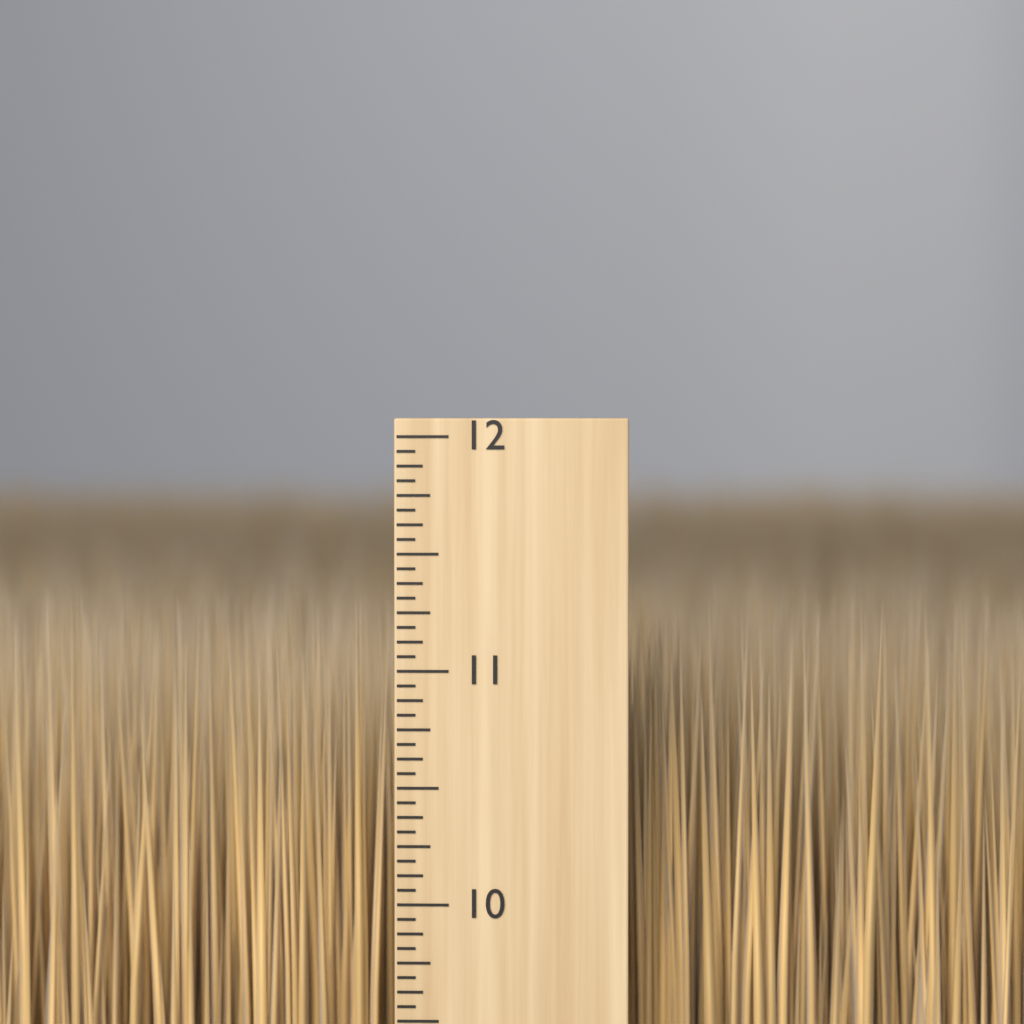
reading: 11.3125 inch
